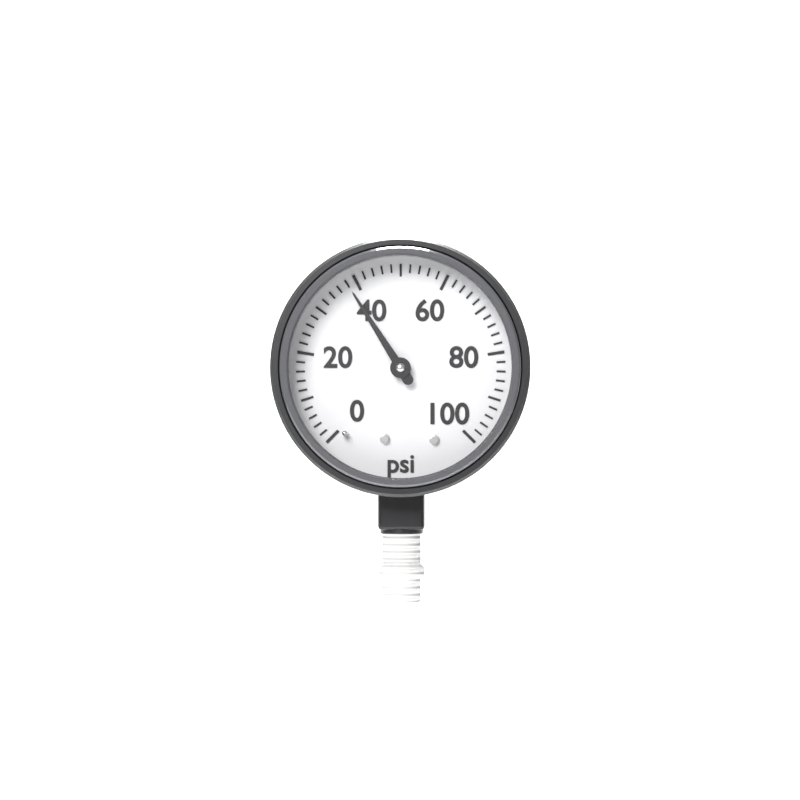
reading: 38 psi
